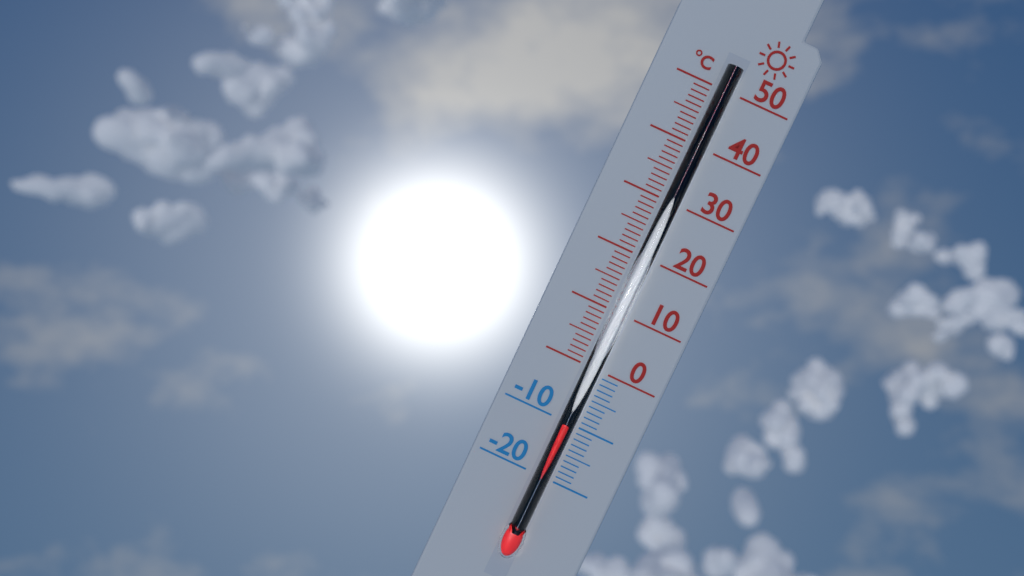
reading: -10 °C
